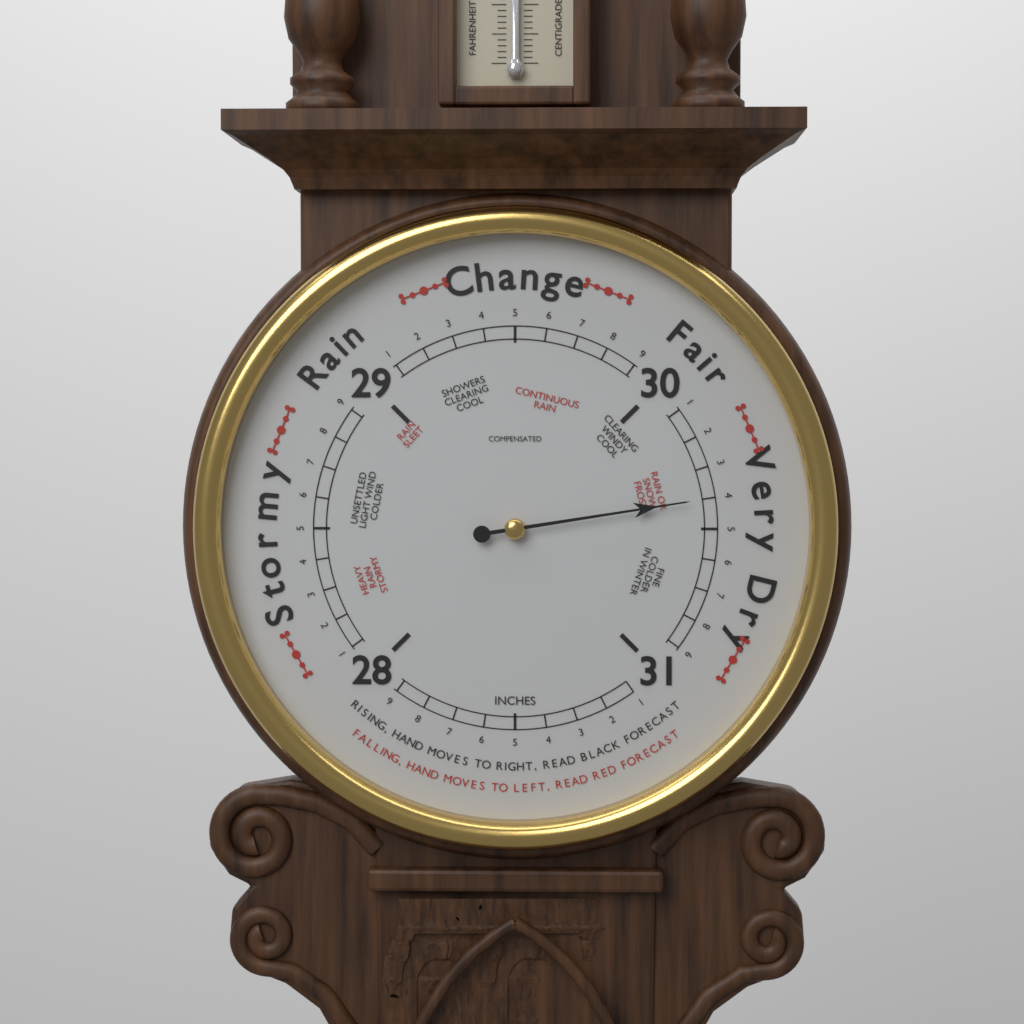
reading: 30.4 inHg
